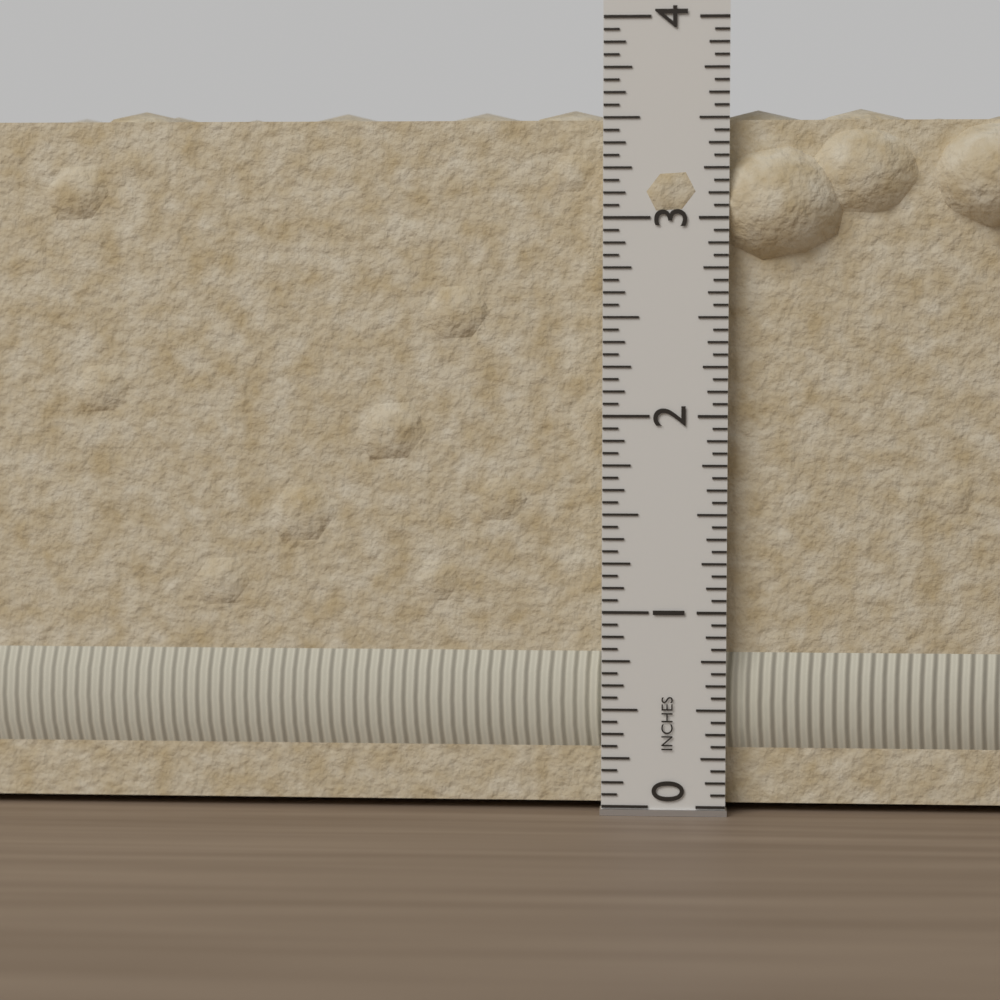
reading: 3.5625 in
